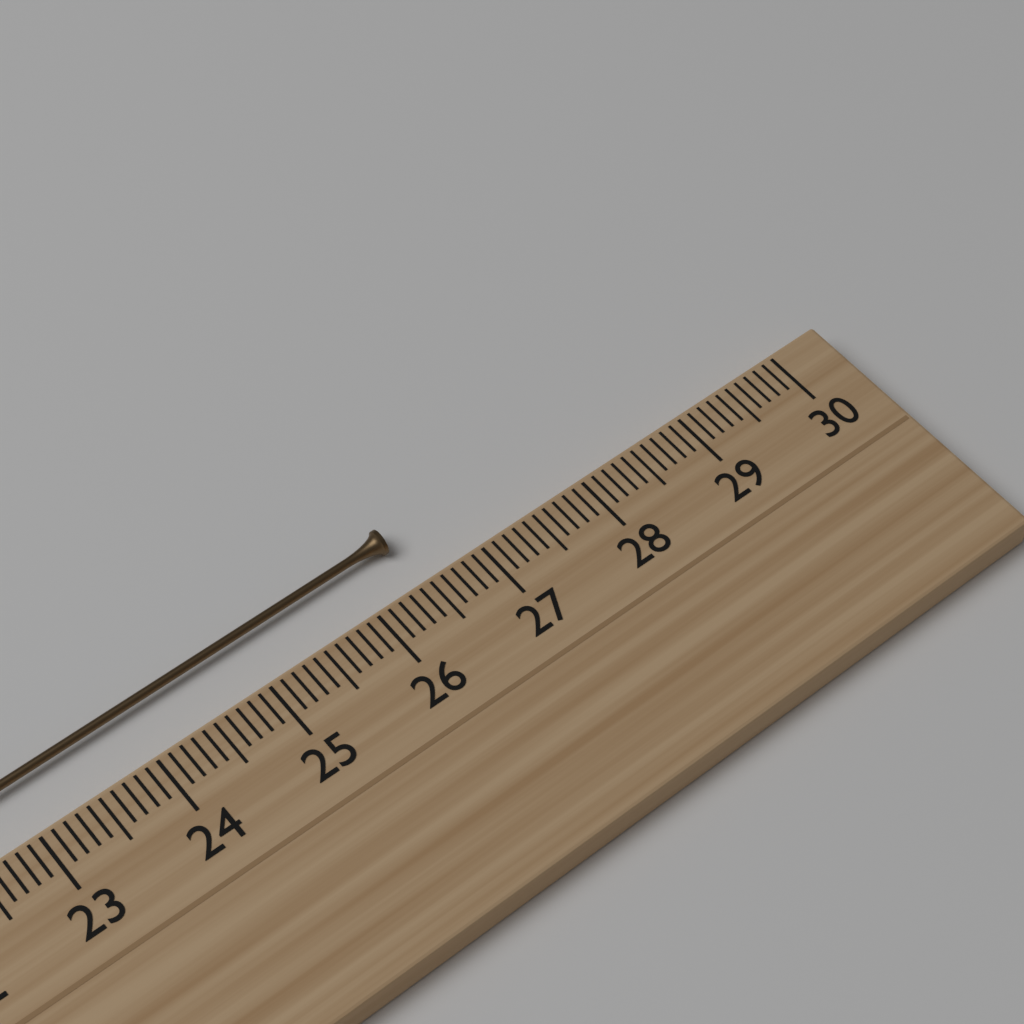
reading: 26.5 cm
